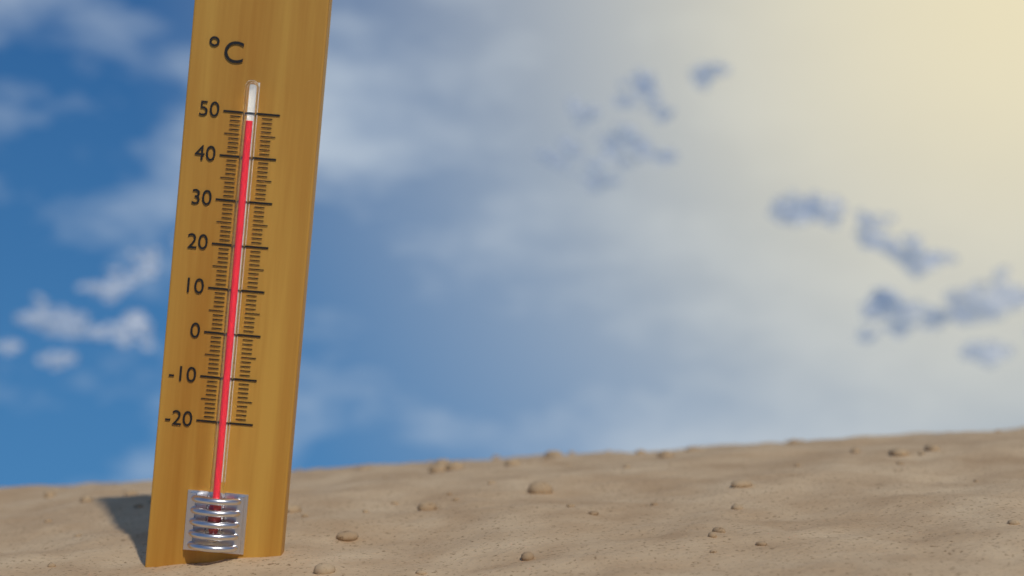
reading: 48 °C
